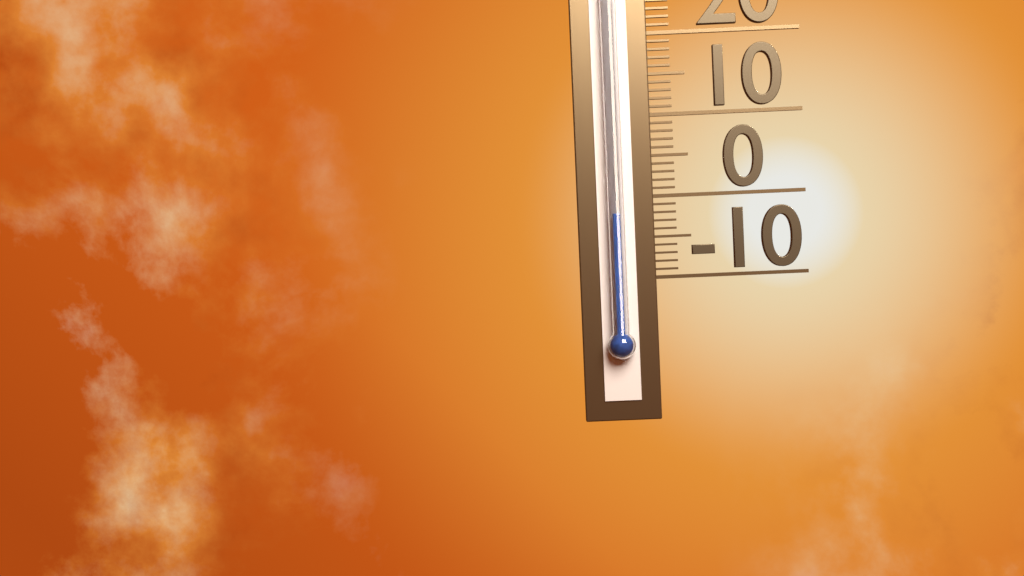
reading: -2 (no unit)
